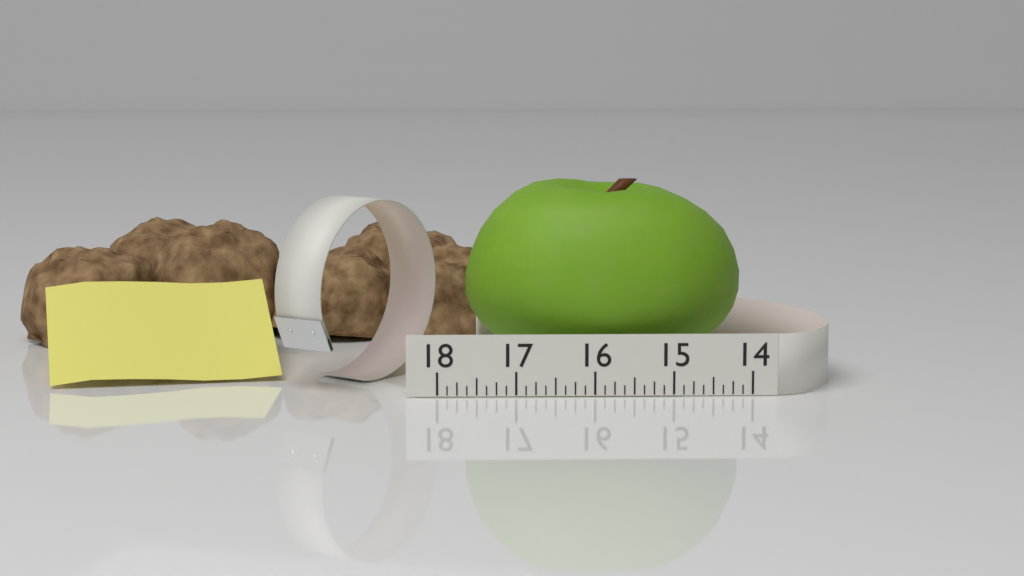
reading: 17.625 (no unit)
